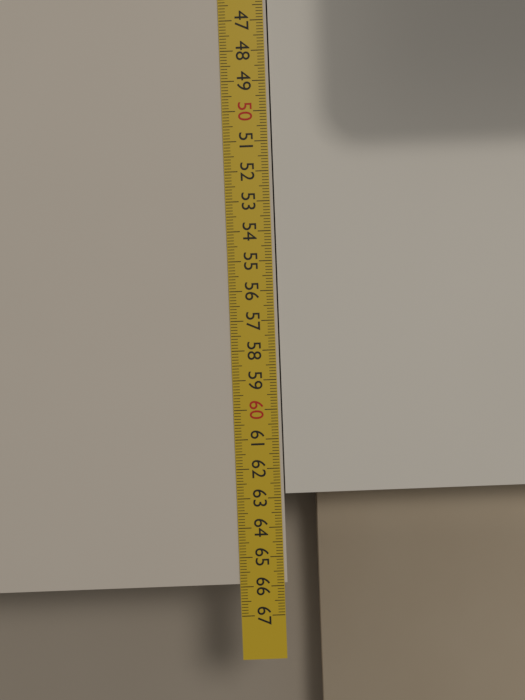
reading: 65.9 cm
